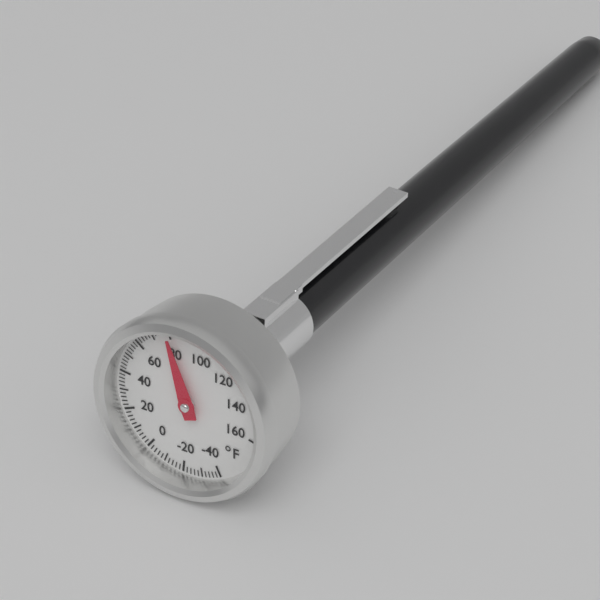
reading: 80 °F
